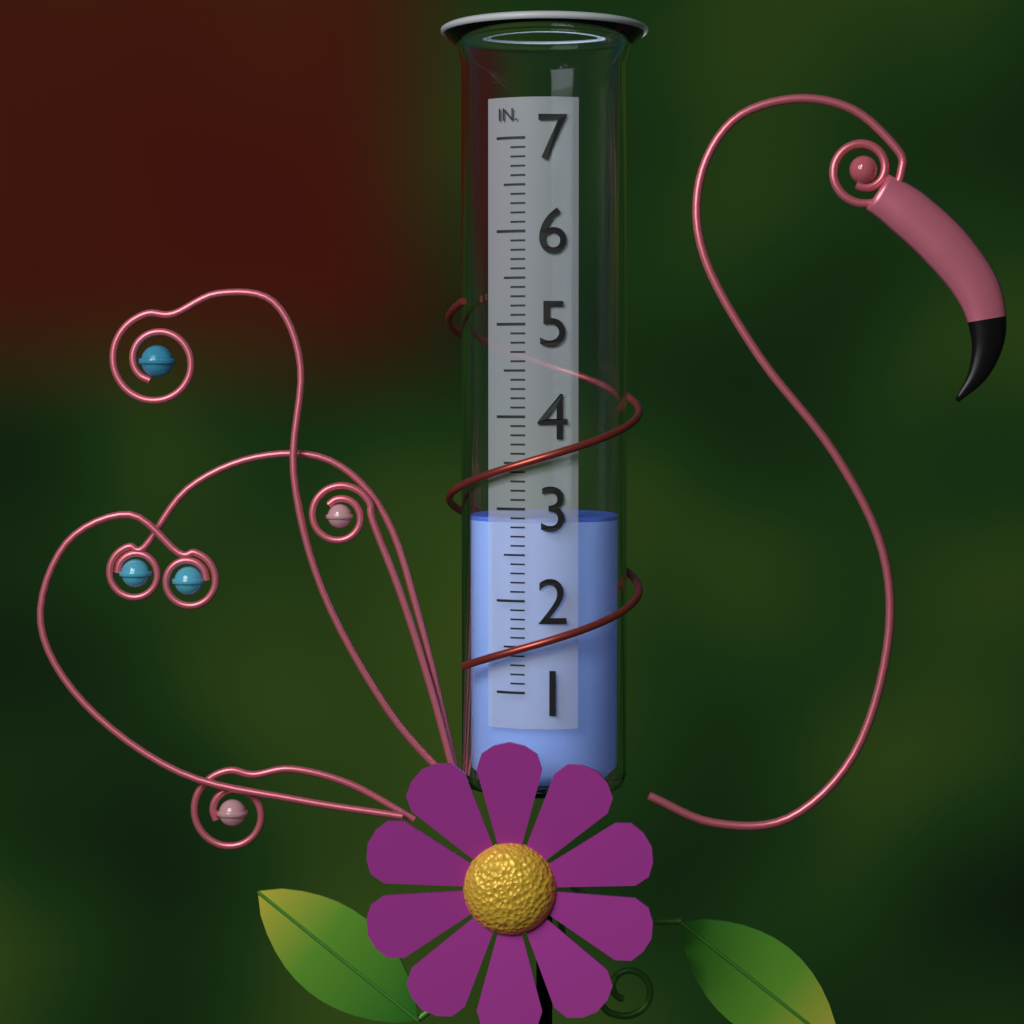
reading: 2.9 in
